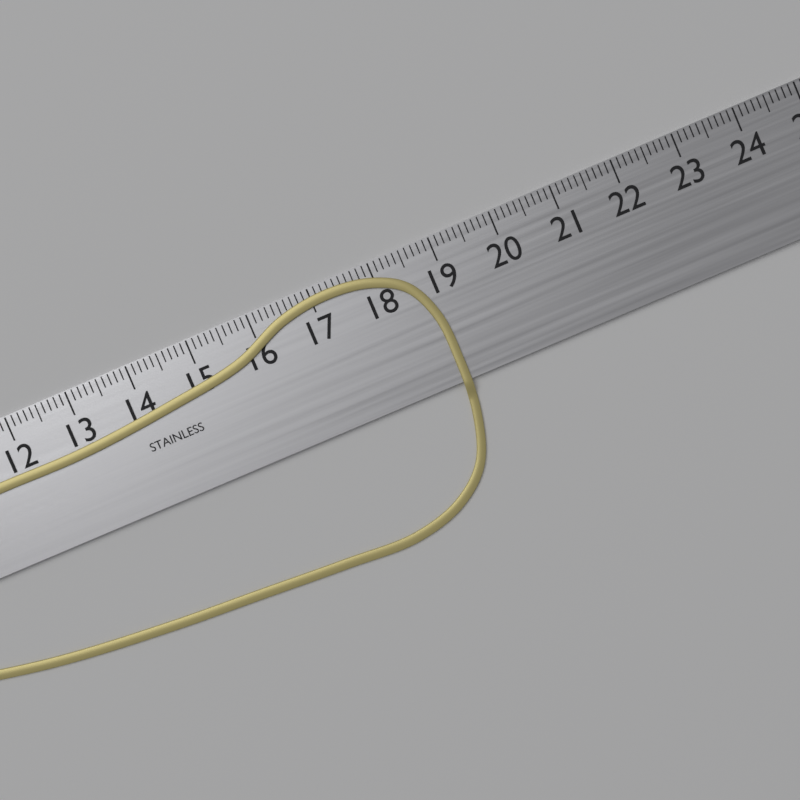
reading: 18.8 cm
